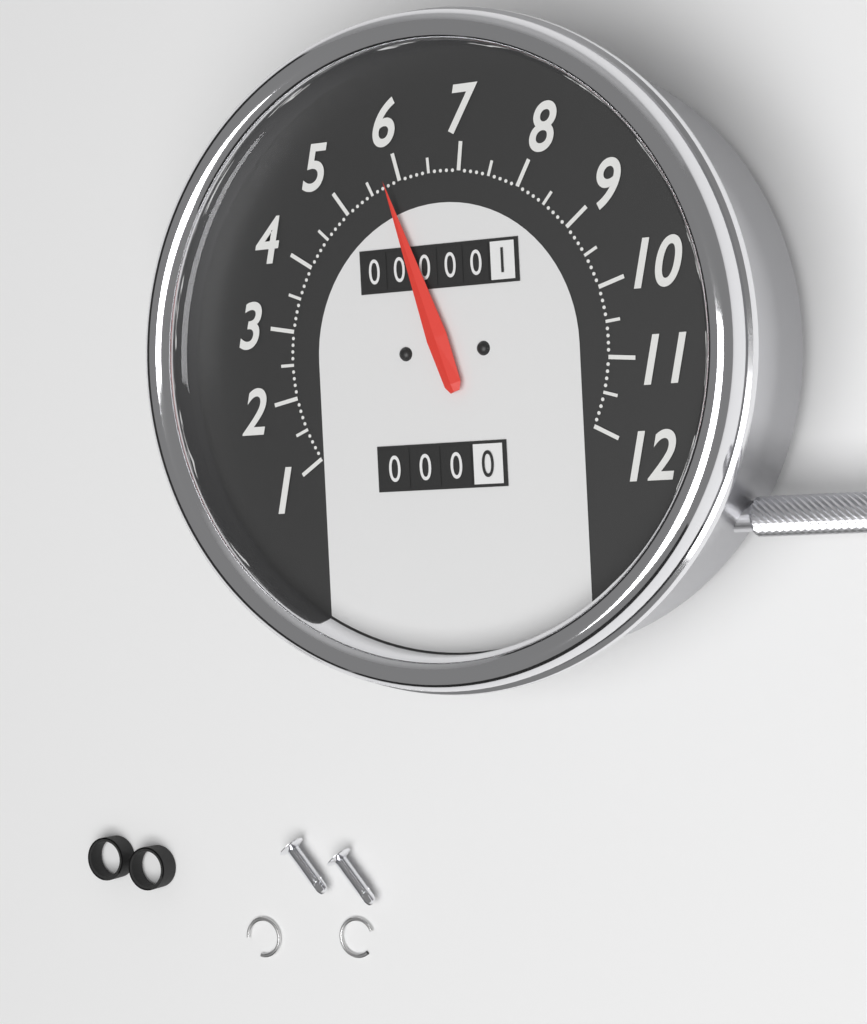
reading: 5.8 (no unit)
